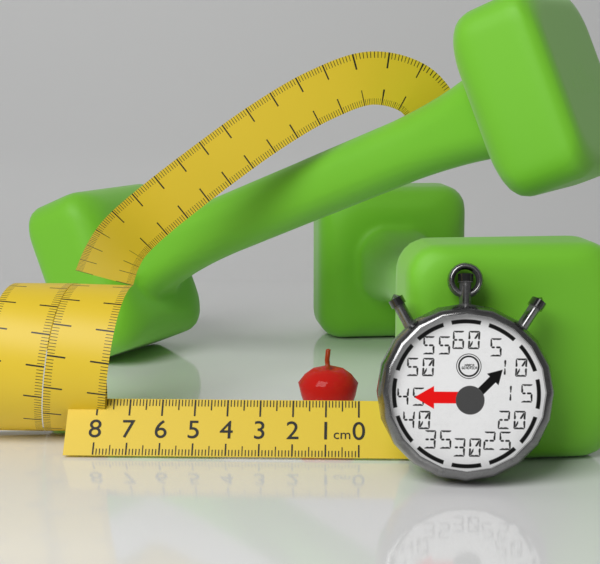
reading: 2.0 cm
